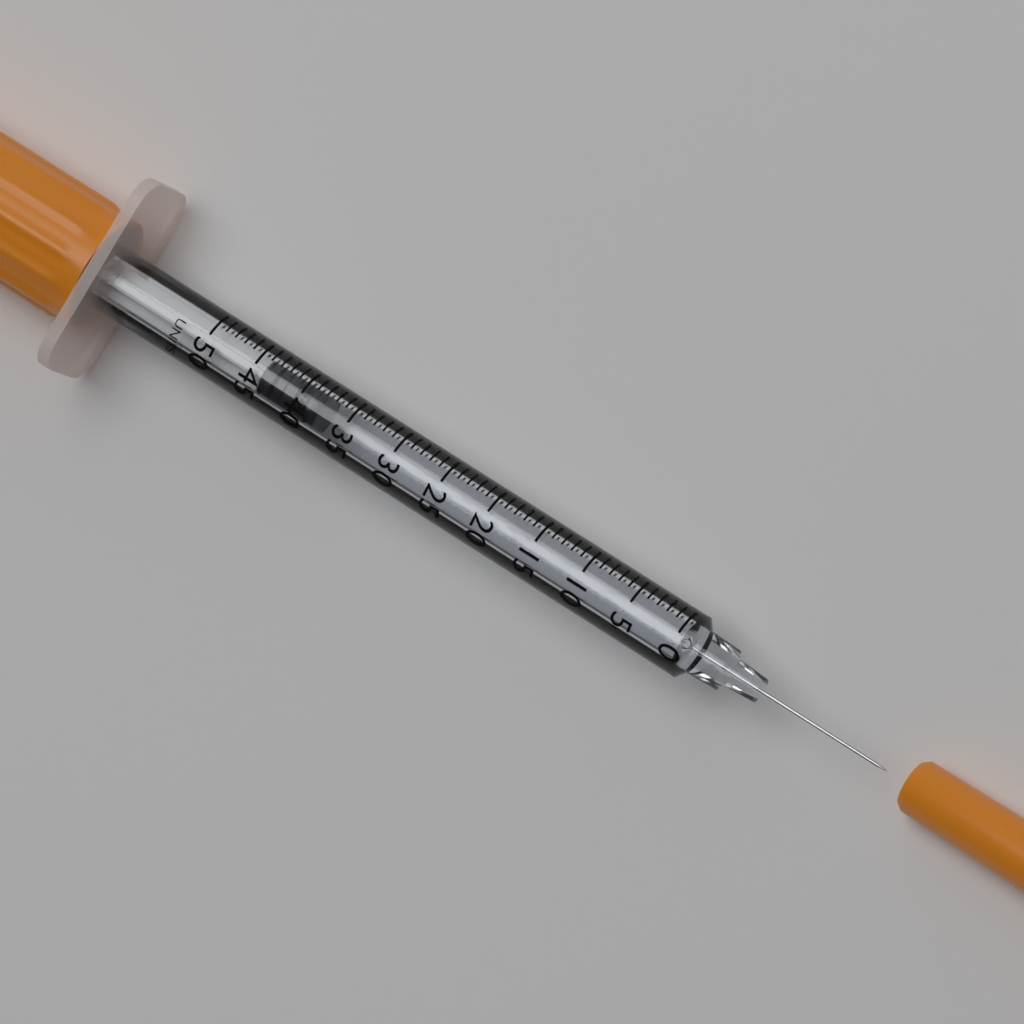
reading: 38 UNITS
